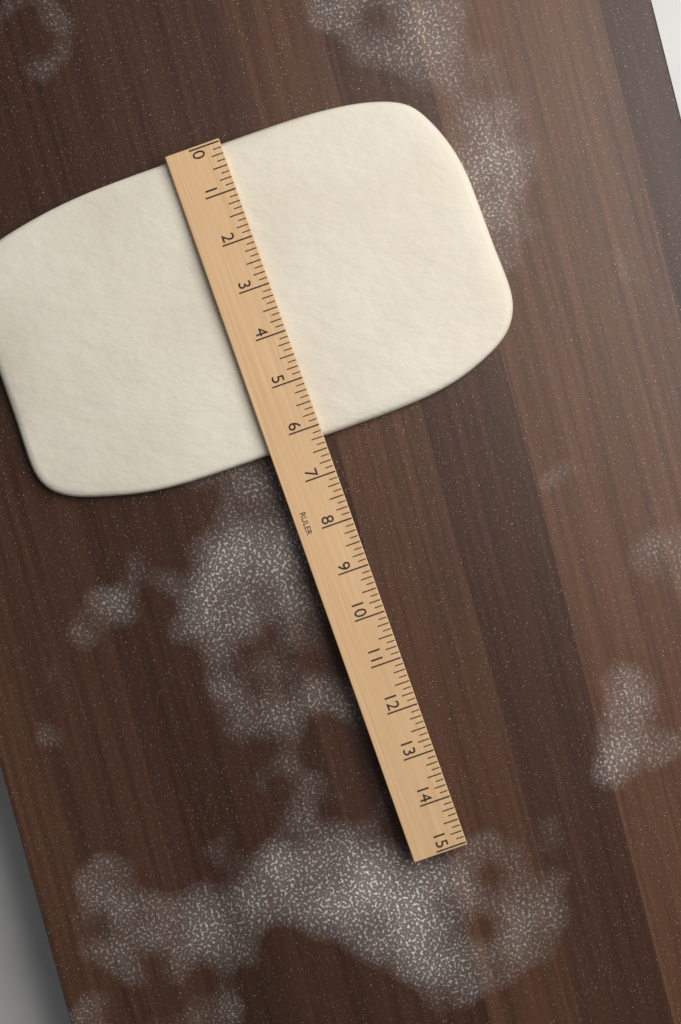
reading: 6.250 (no unit)
